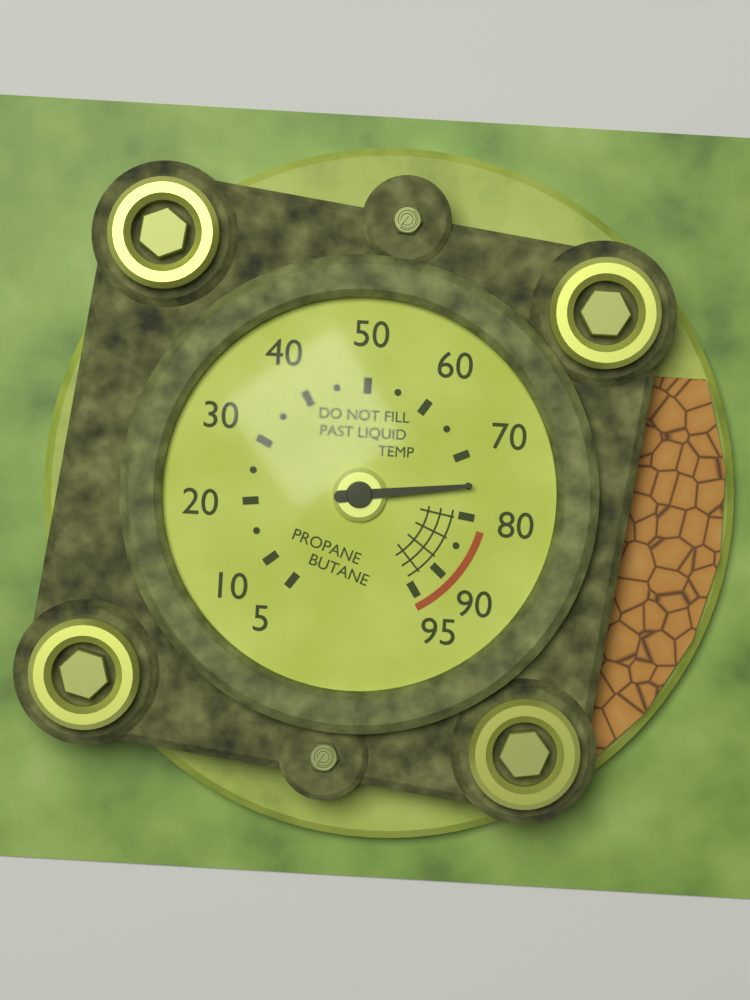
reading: 75 (no unit)
